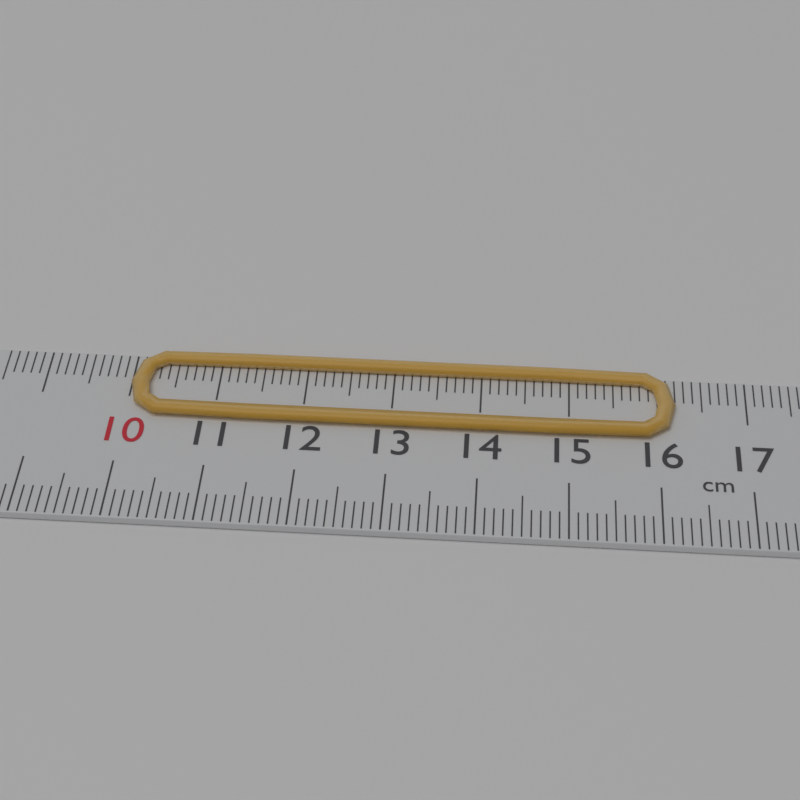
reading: 16.2 cm
